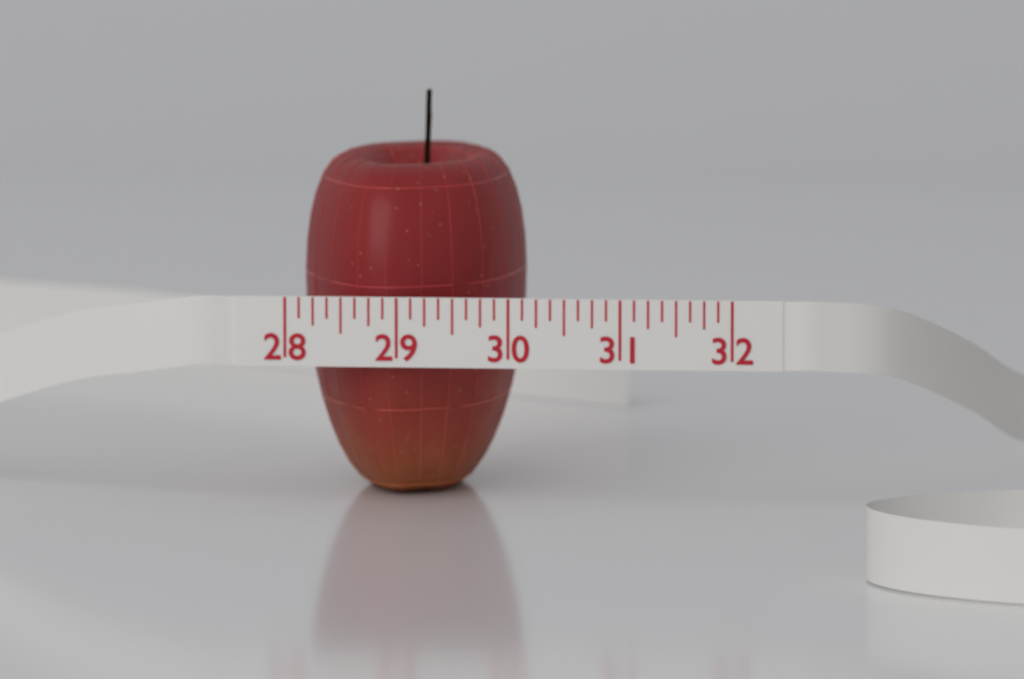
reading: 30.000 (no unit)
